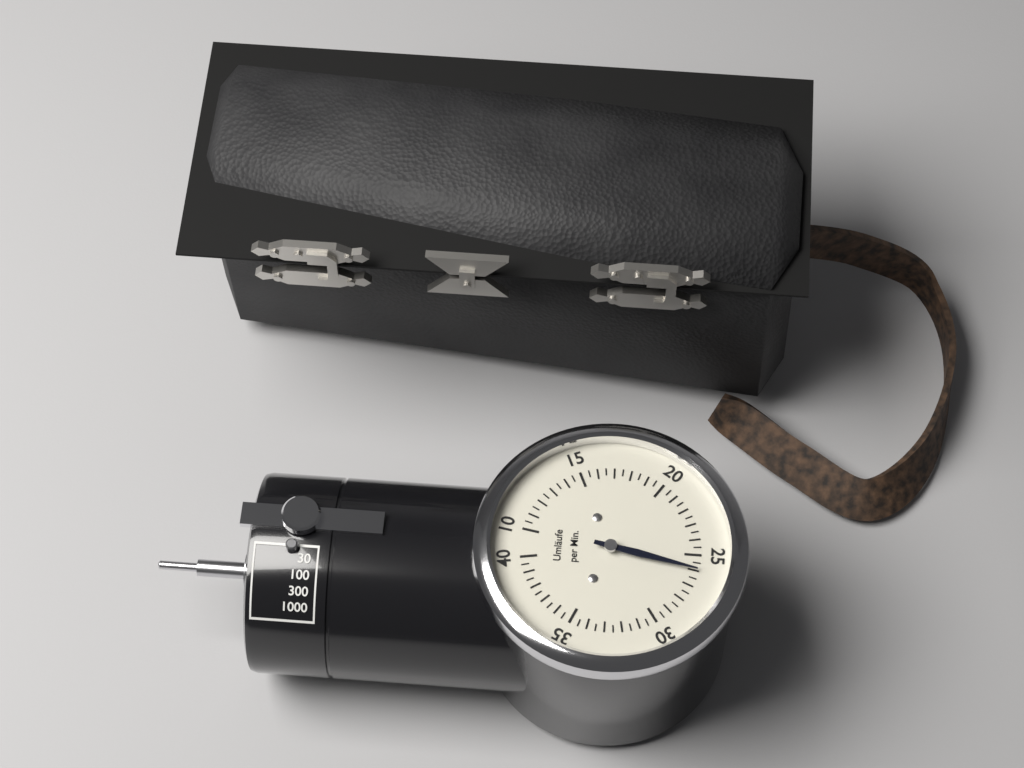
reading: 26.0 Umläufe per Min.
